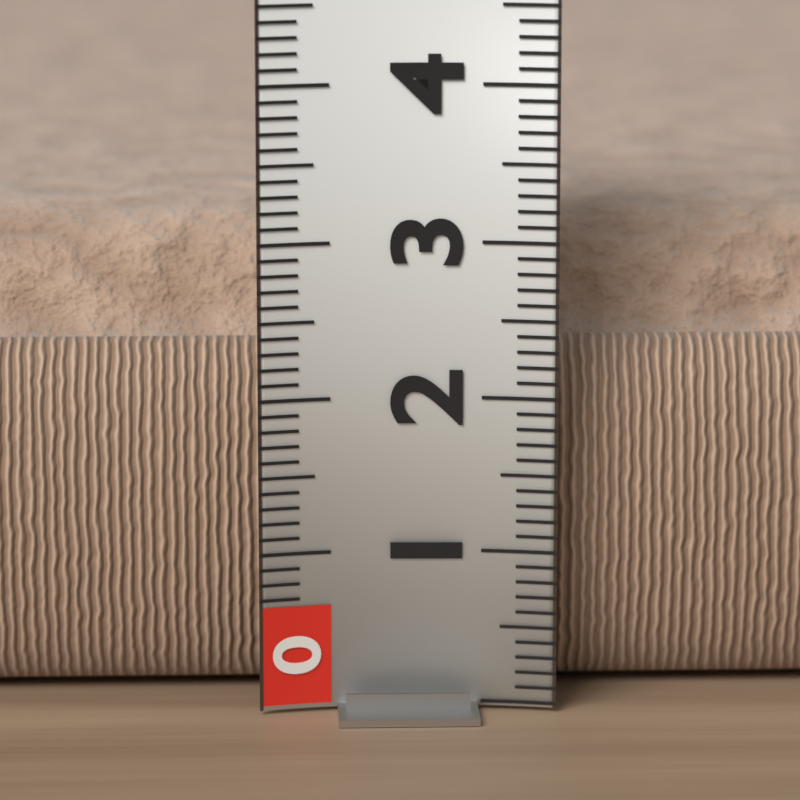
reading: 3.0 (no unit)
